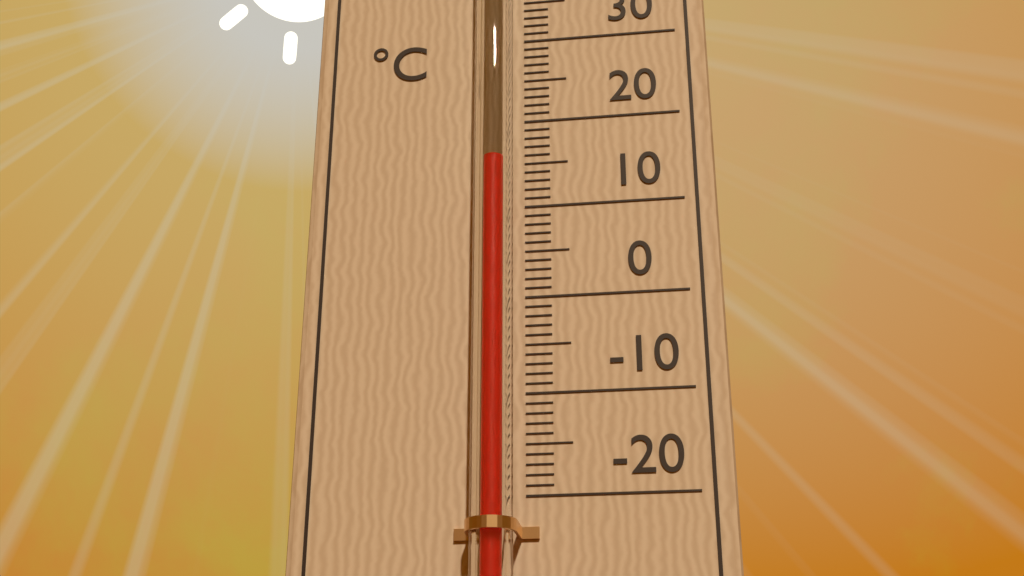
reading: 14 °C
